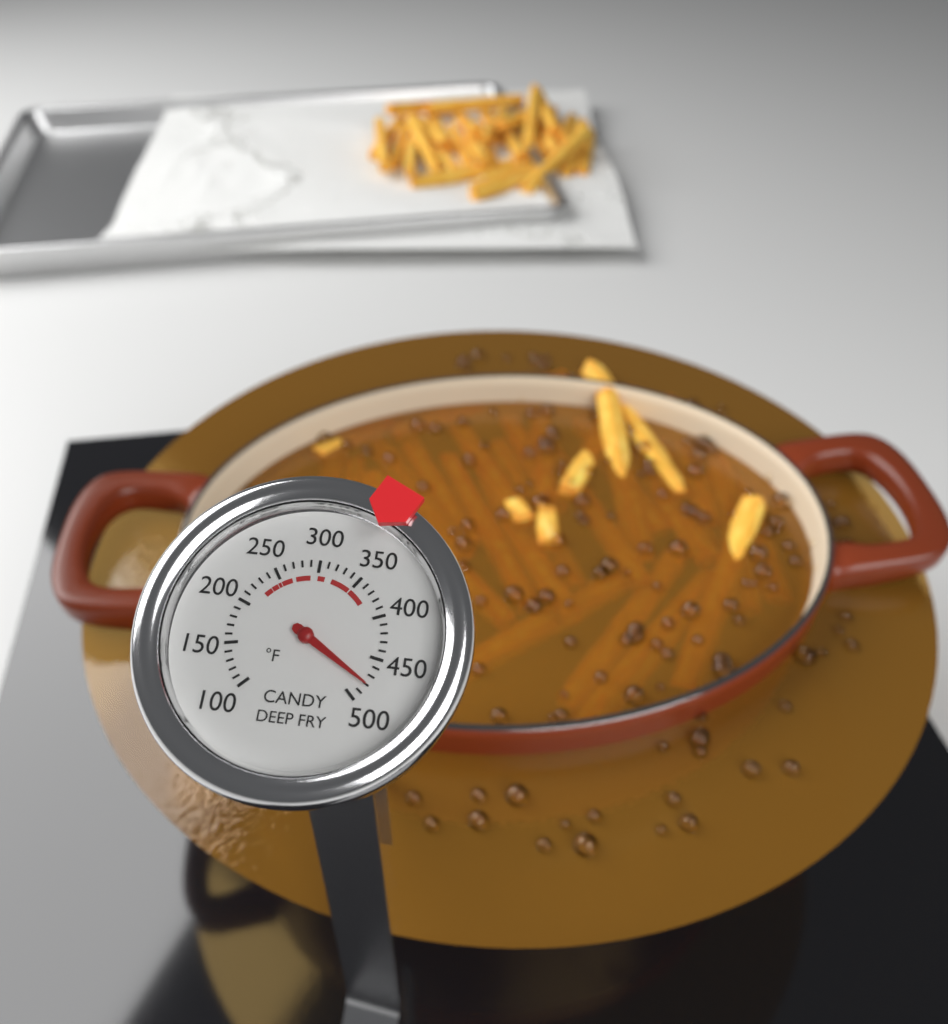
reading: 480 °F
